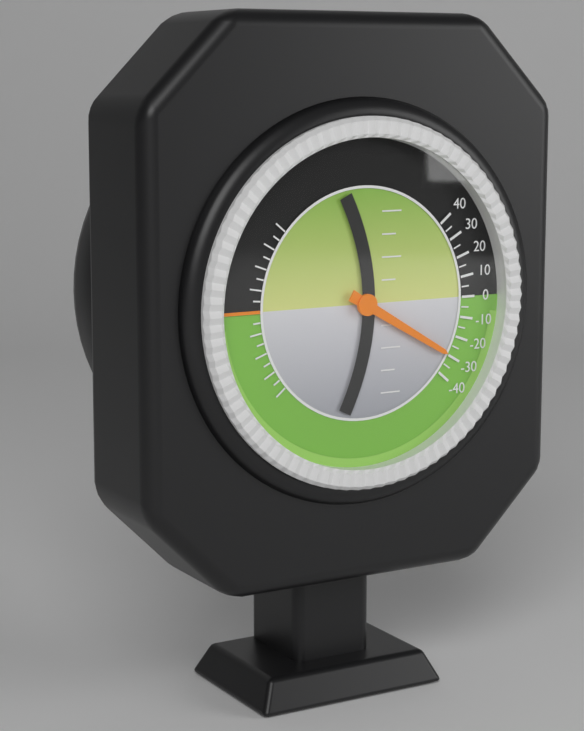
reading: -30 (no unit)
